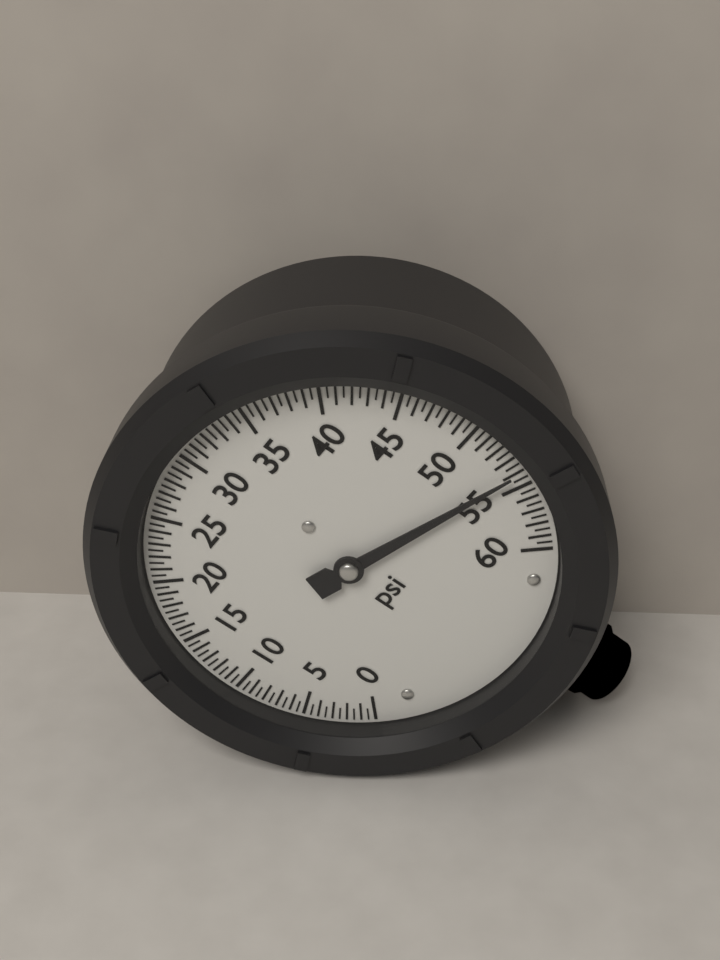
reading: 54.0 psi
